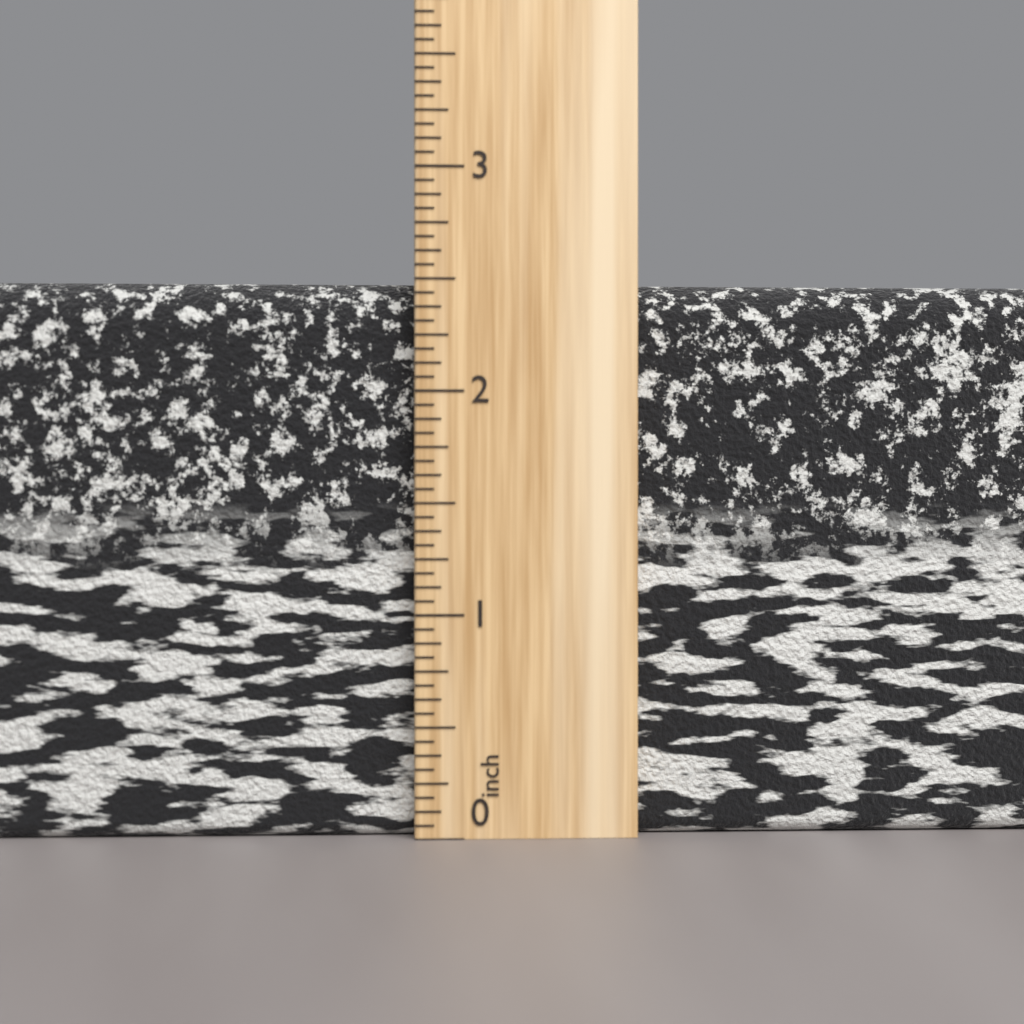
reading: 2.5000 inch
